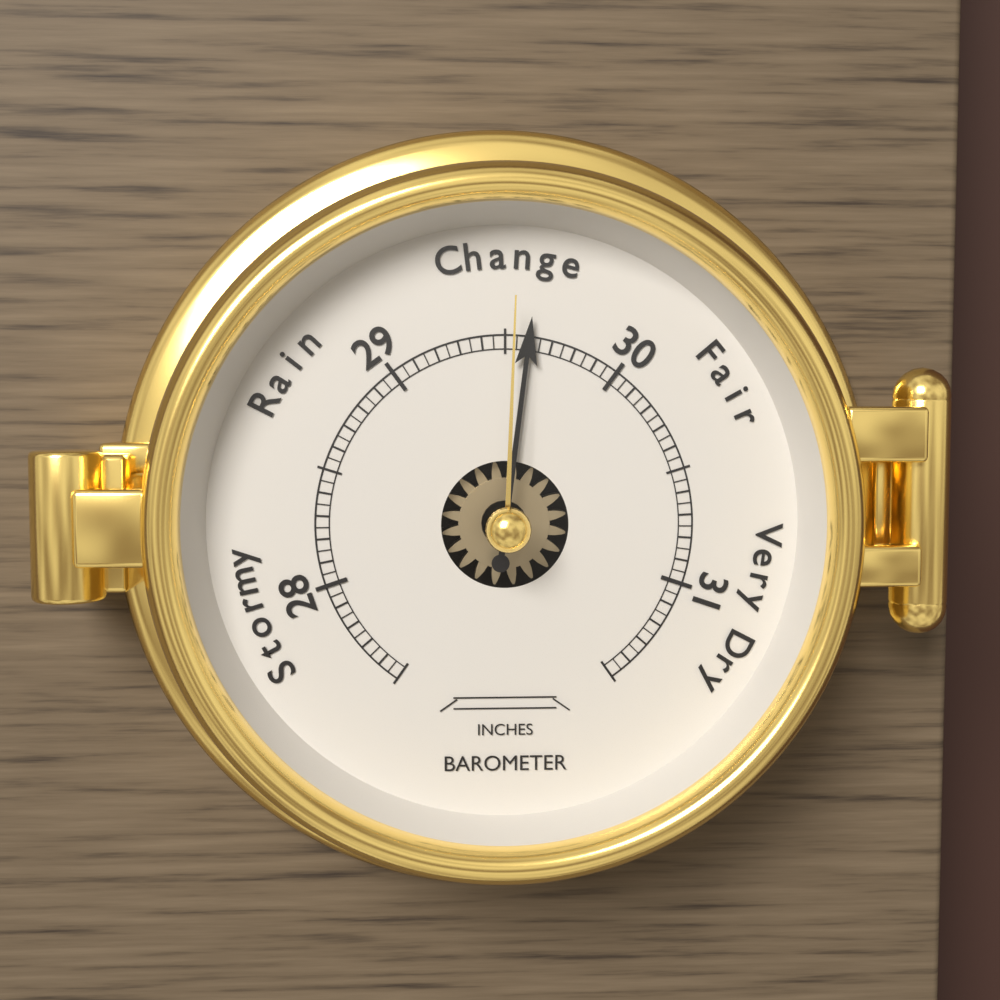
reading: 29.60 inches
